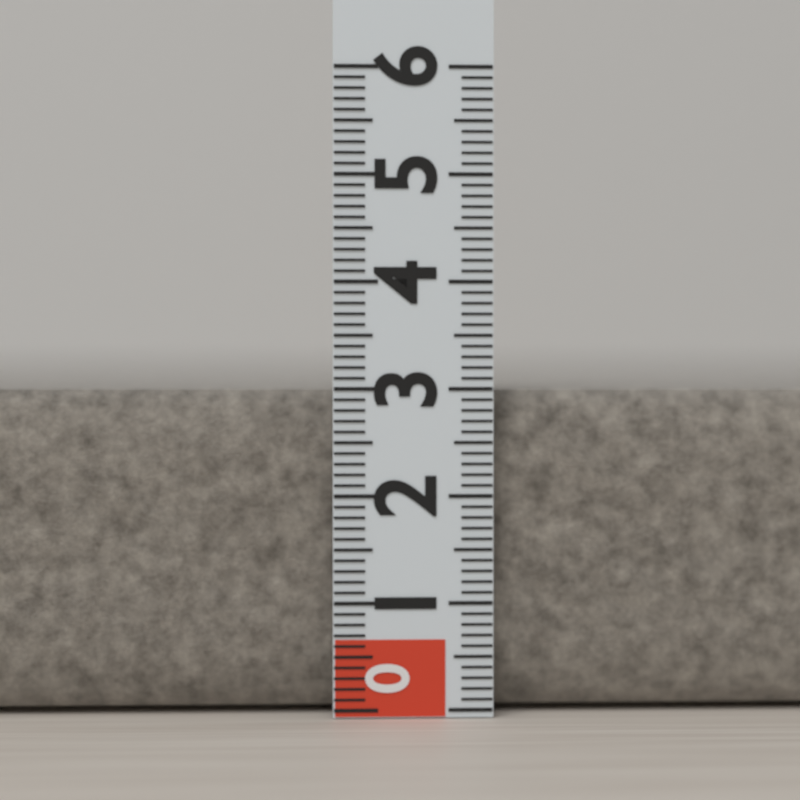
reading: 3.0 (no unit)
